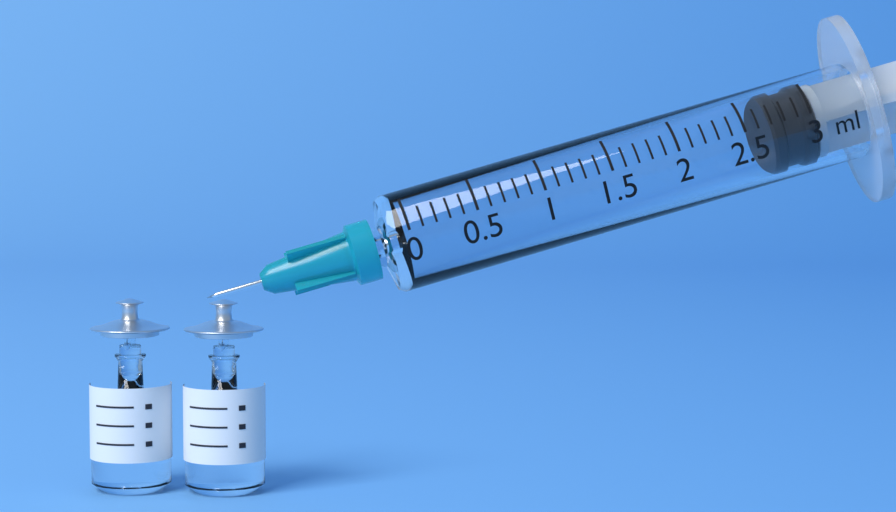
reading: 2.7 ml
